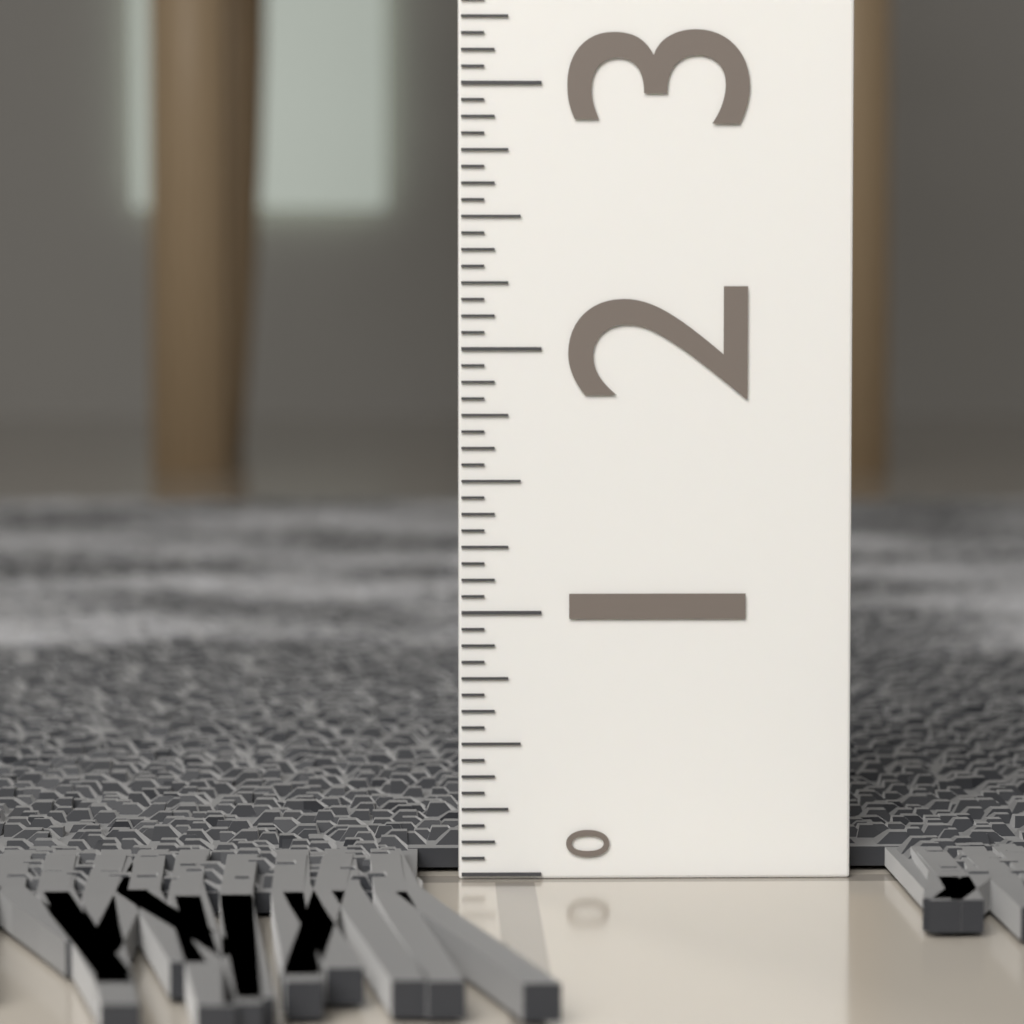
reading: 0.1250 (no unit)
